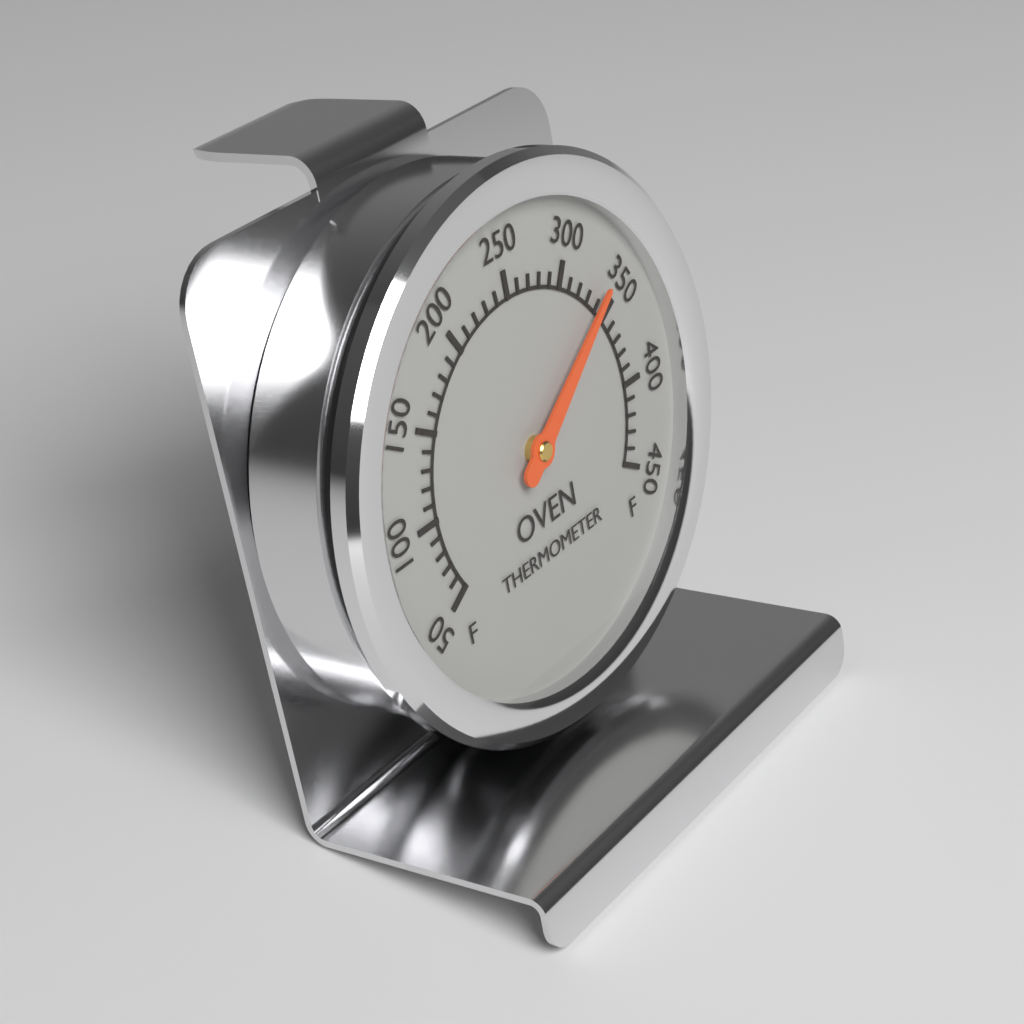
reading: 340 °F
